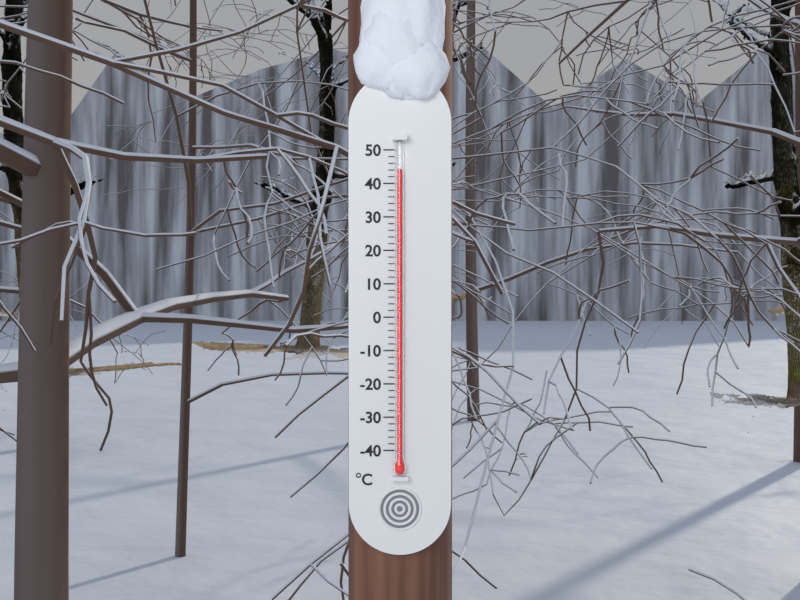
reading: 44 °C
